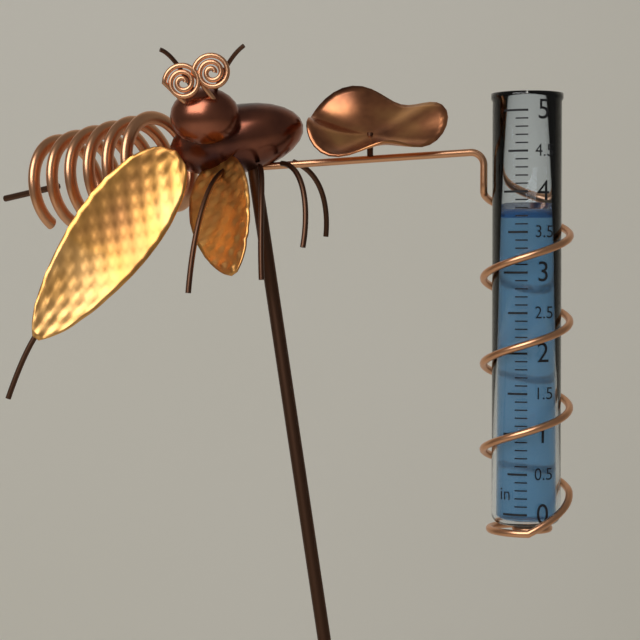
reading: 3.7 in
